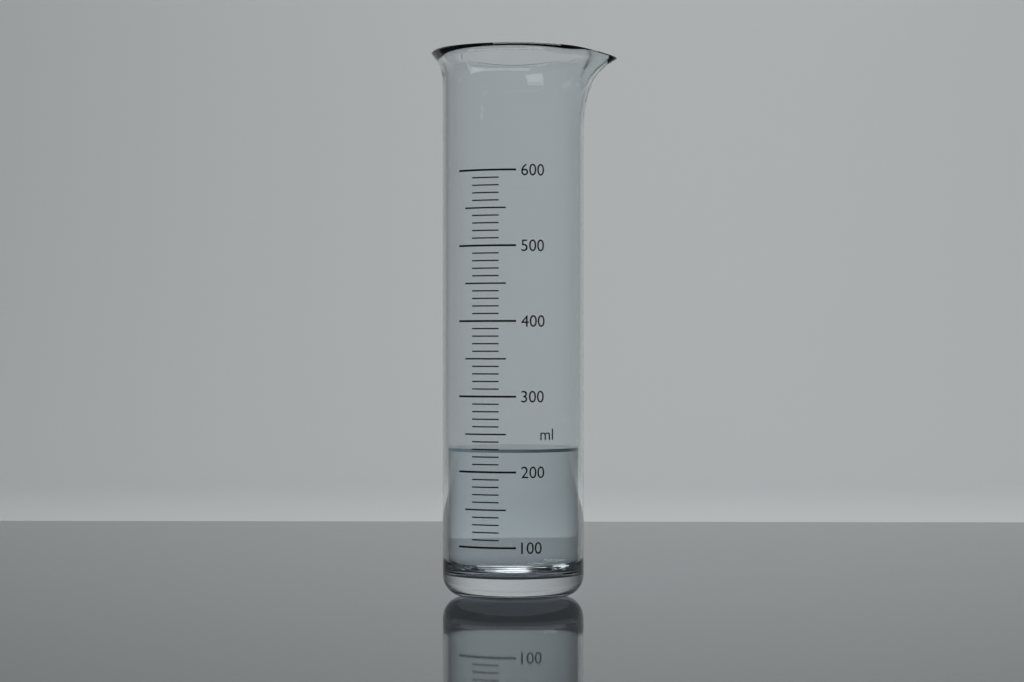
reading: 230 ml
